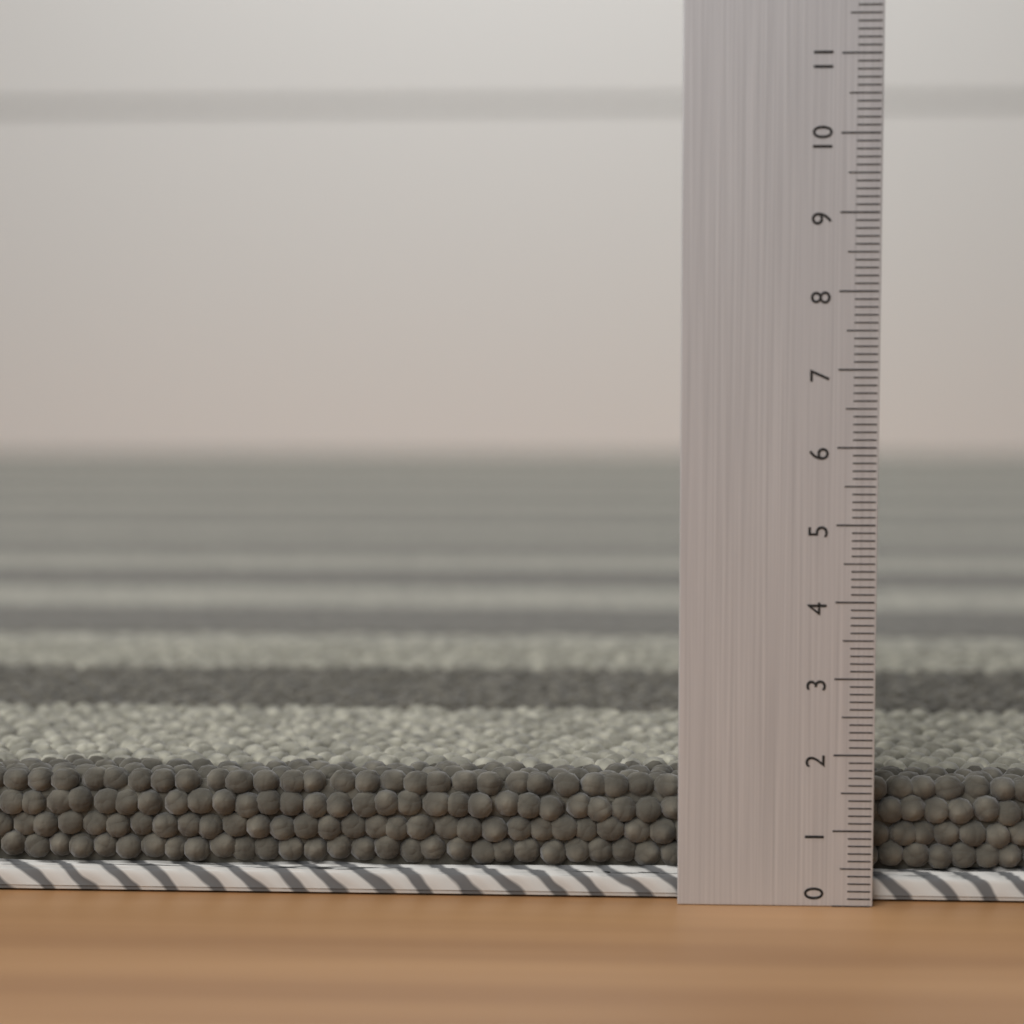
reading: 1.6 (no unit)
